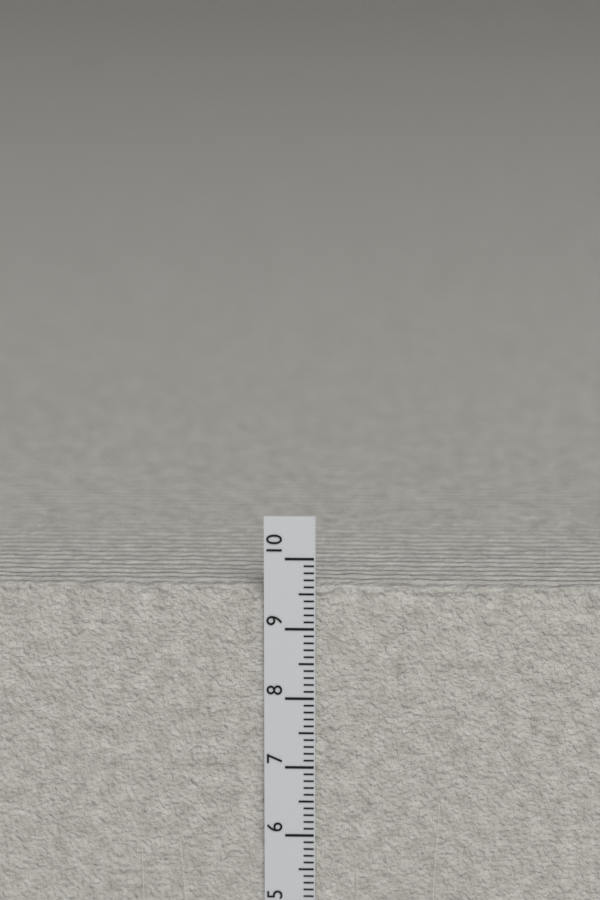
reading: 9.6 cm
